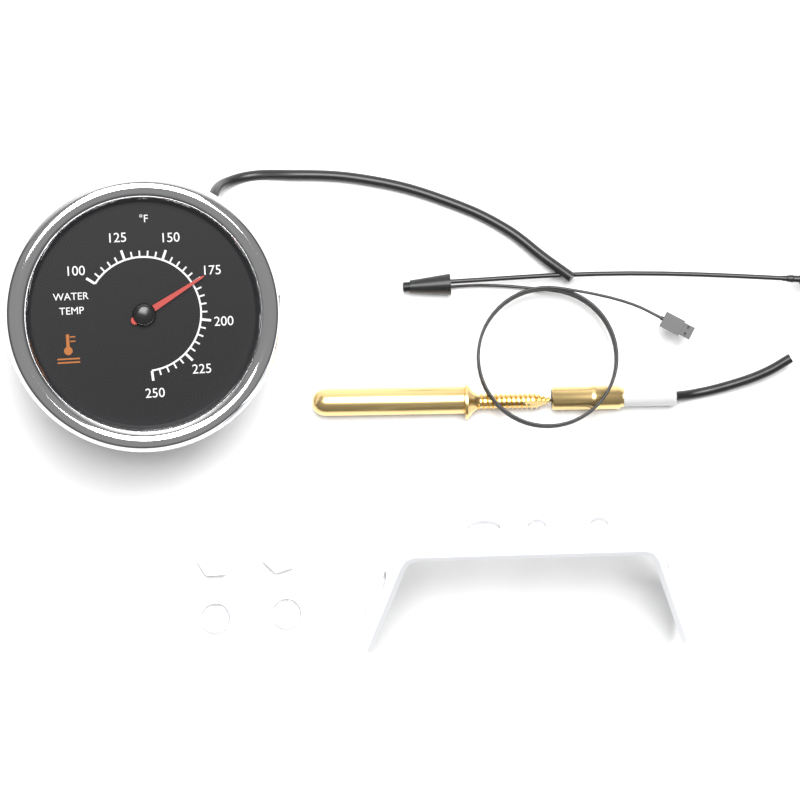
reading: 175 °F
